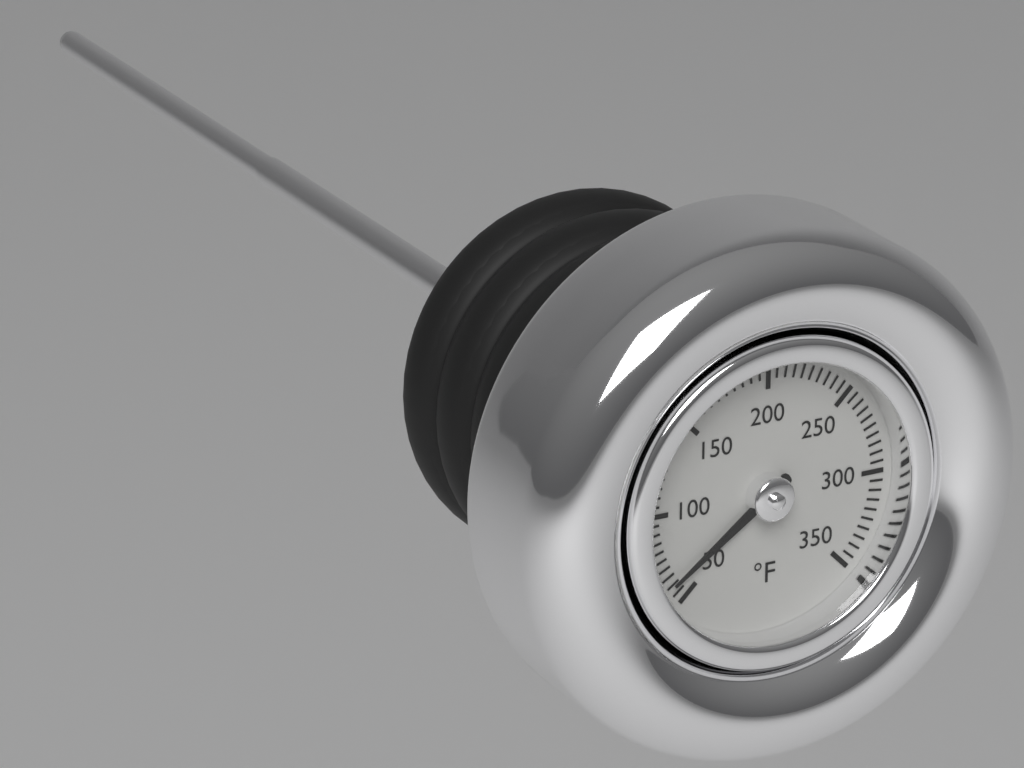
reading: 60 °F
